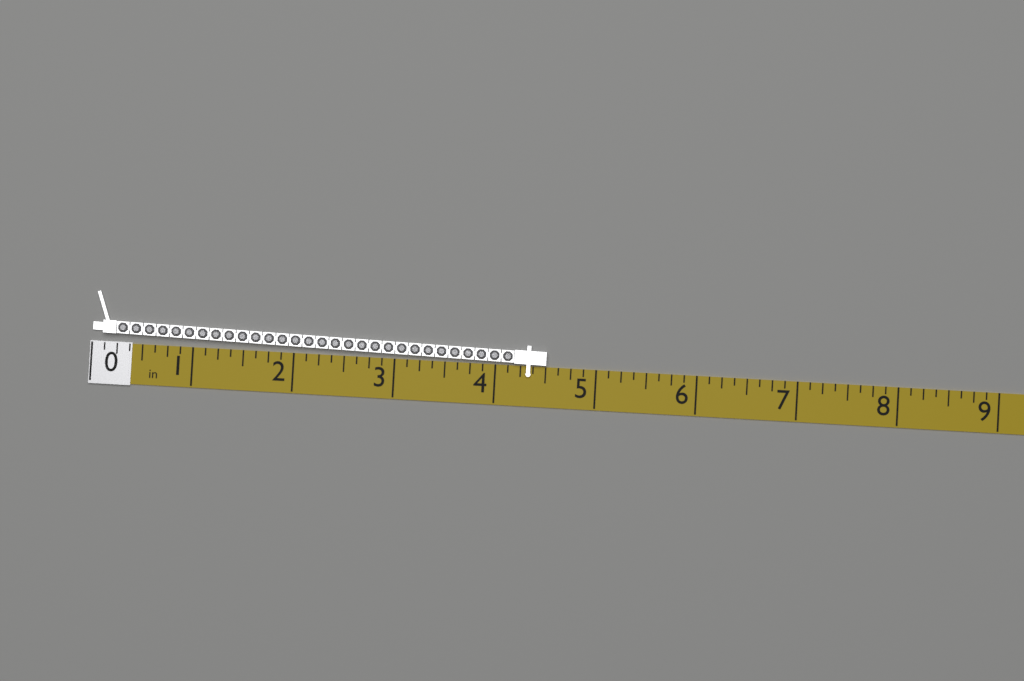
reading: 4.500 in
